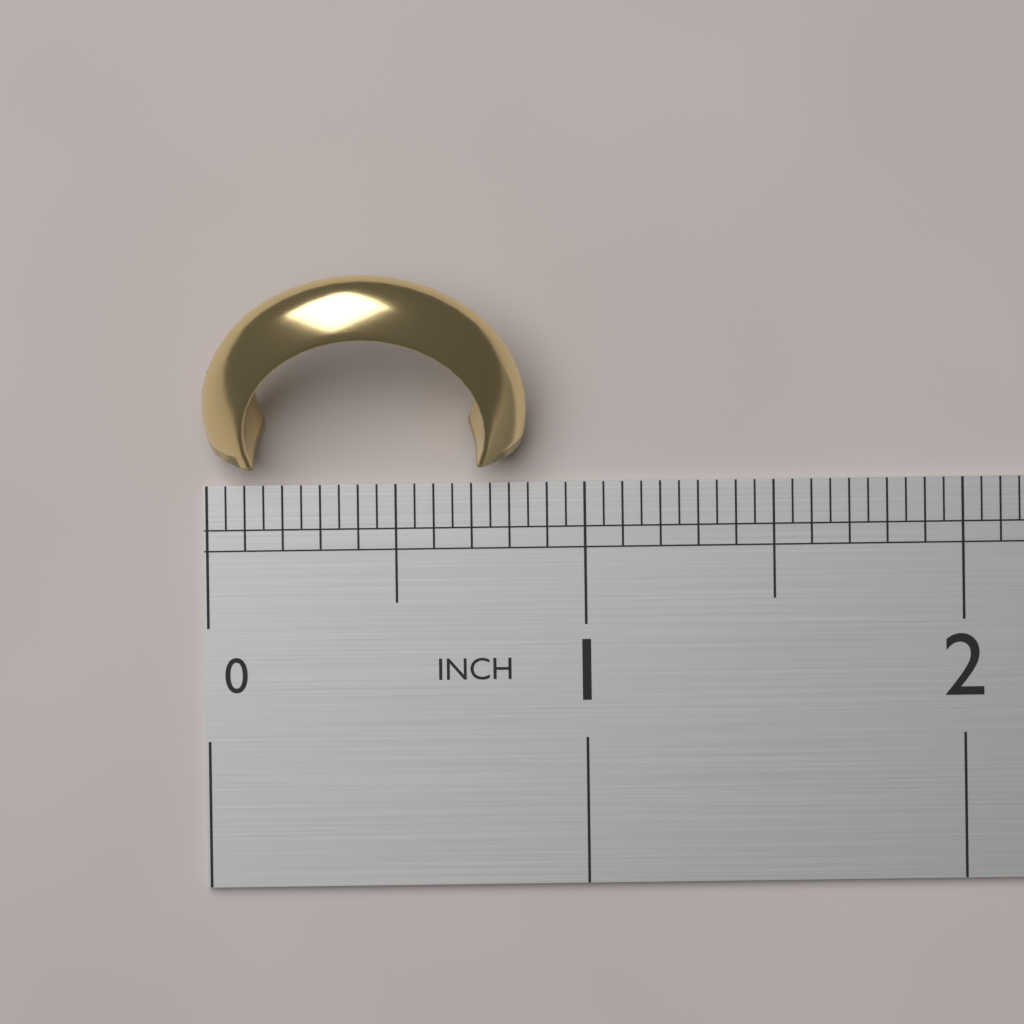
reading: 0.85 in
